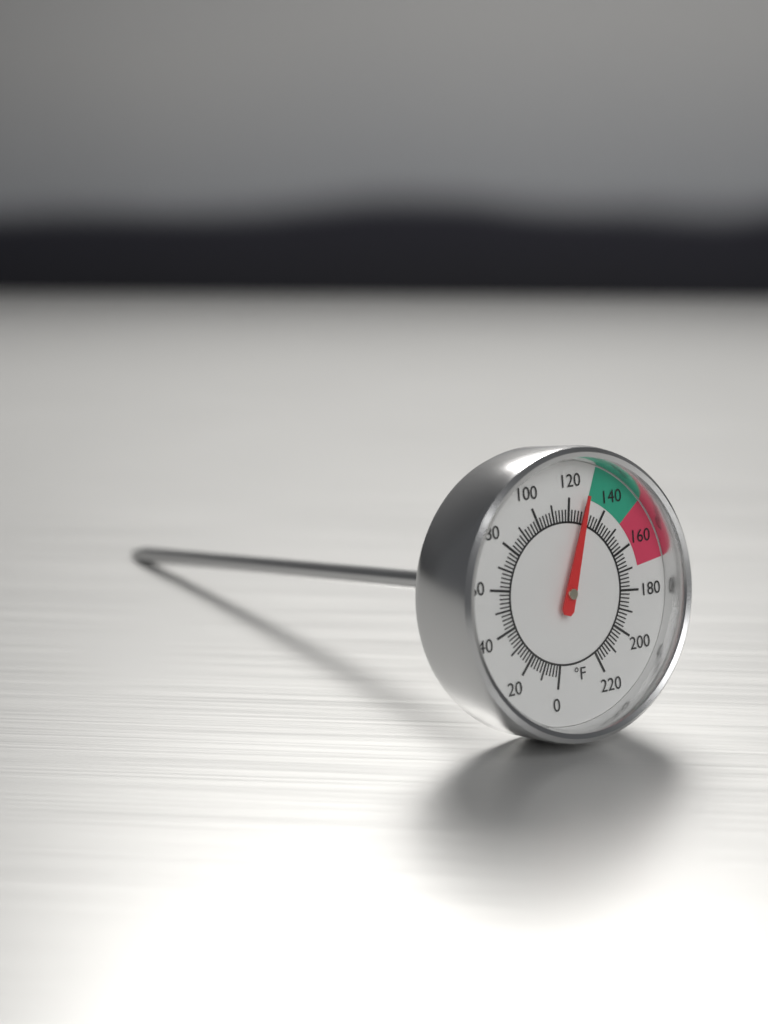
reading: 128 °F
